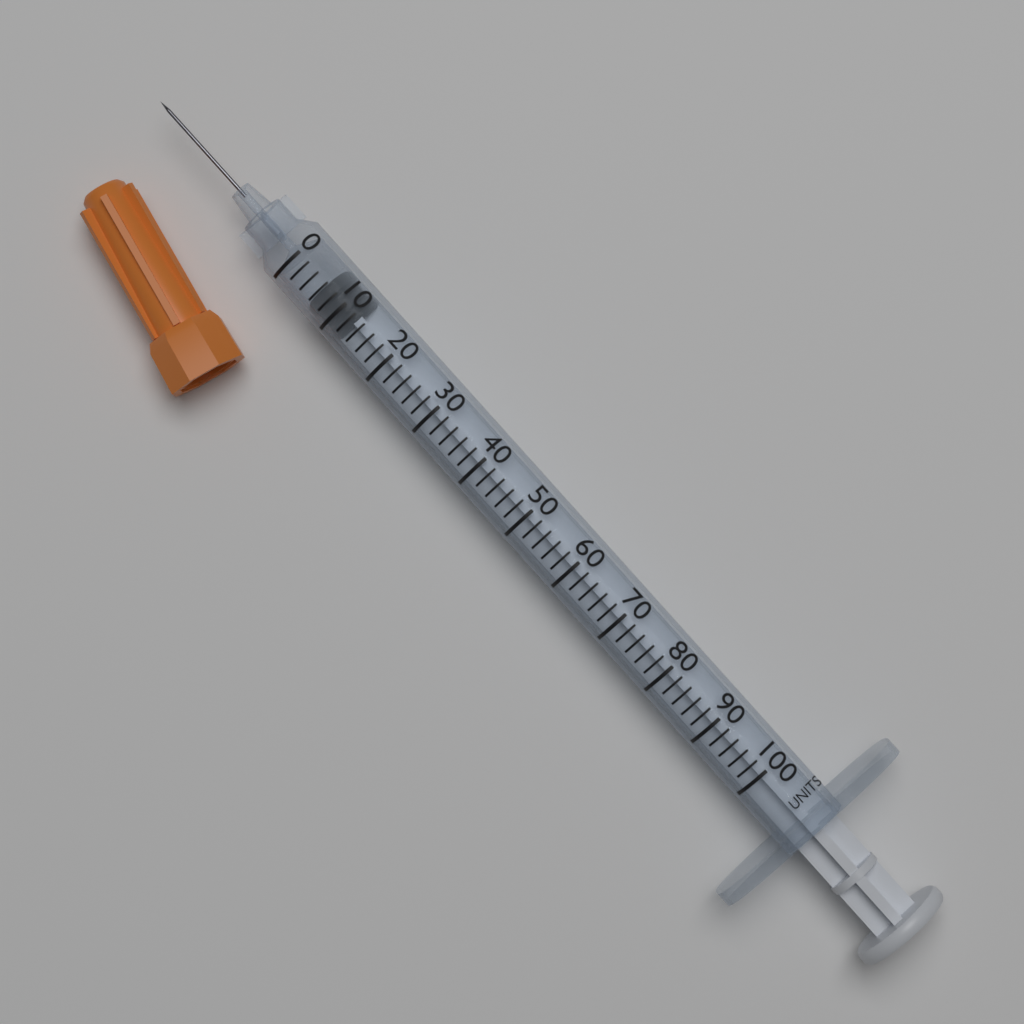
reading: 6 units
